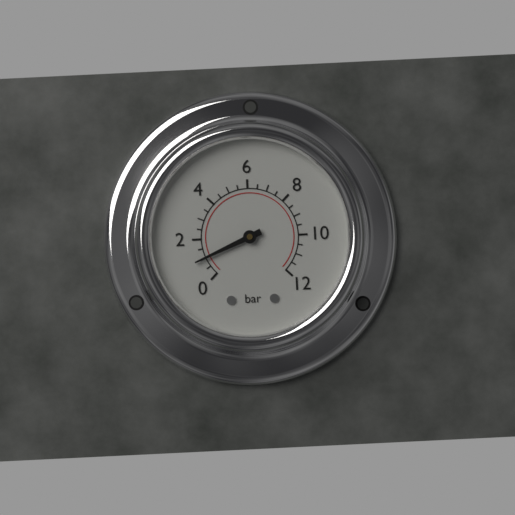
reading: 1.0 bar
